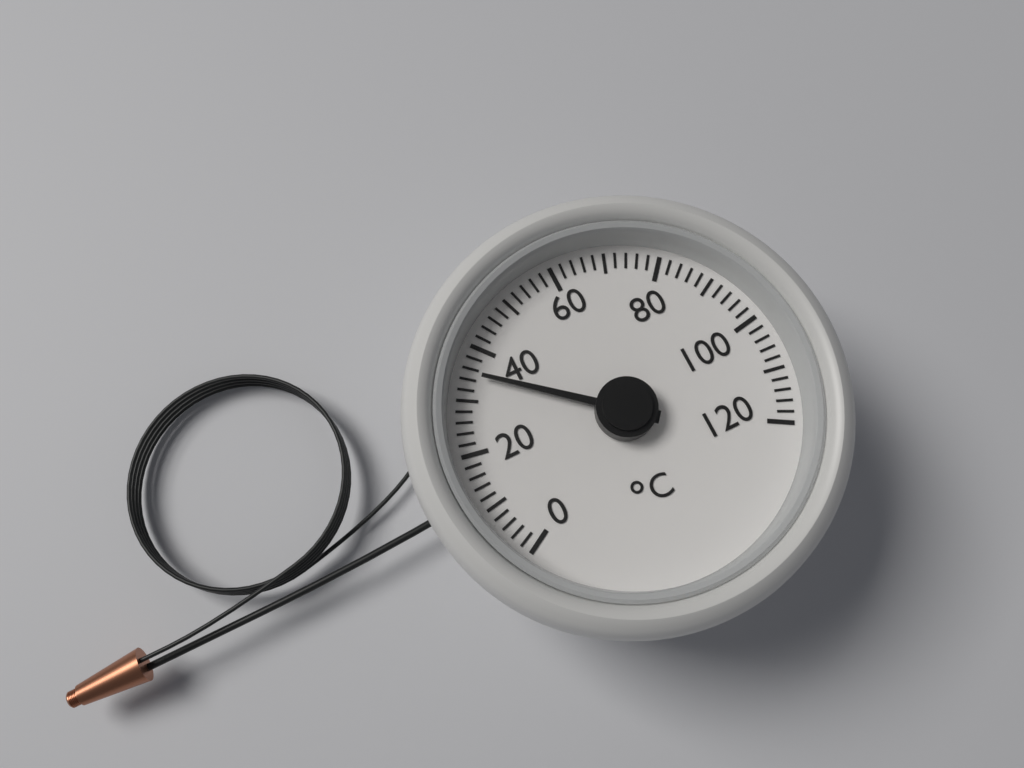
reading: 35 °C
